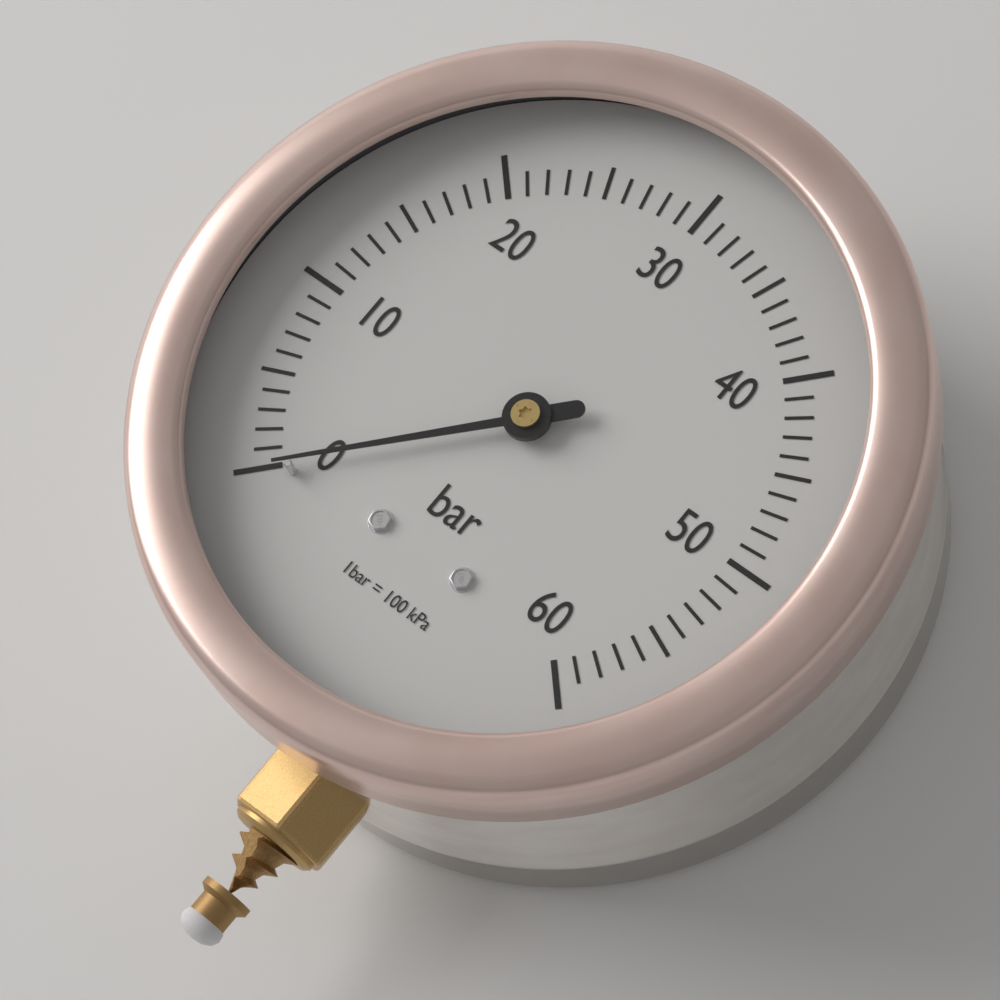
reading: 0 bar
